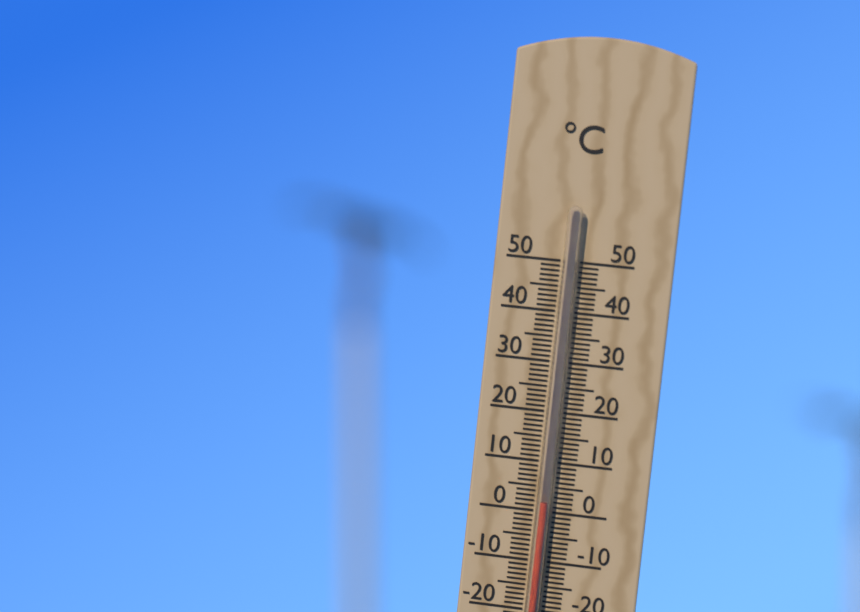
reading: 2 °C
